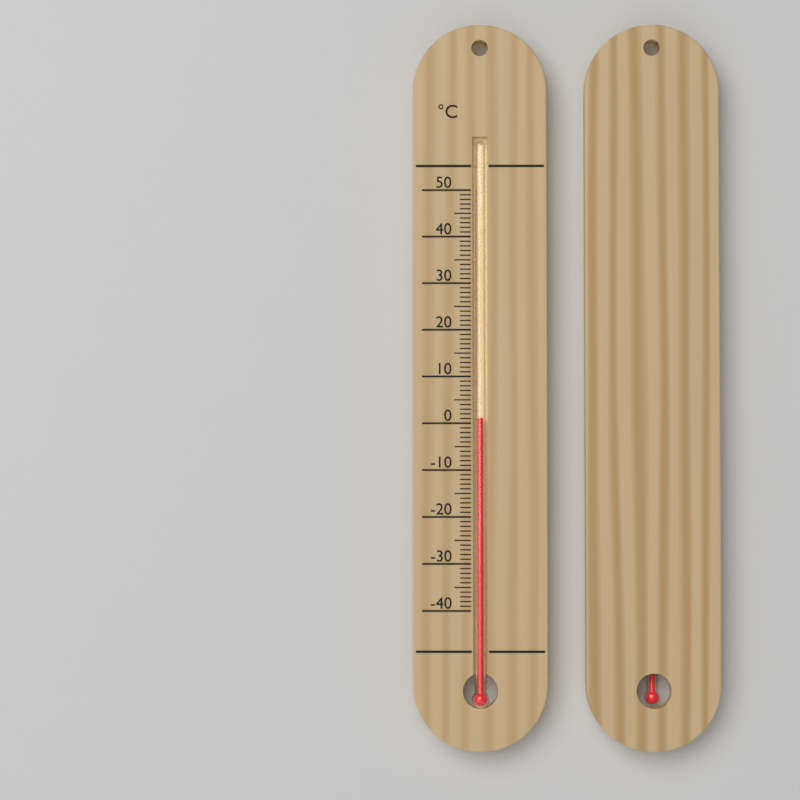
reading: 1 °C
